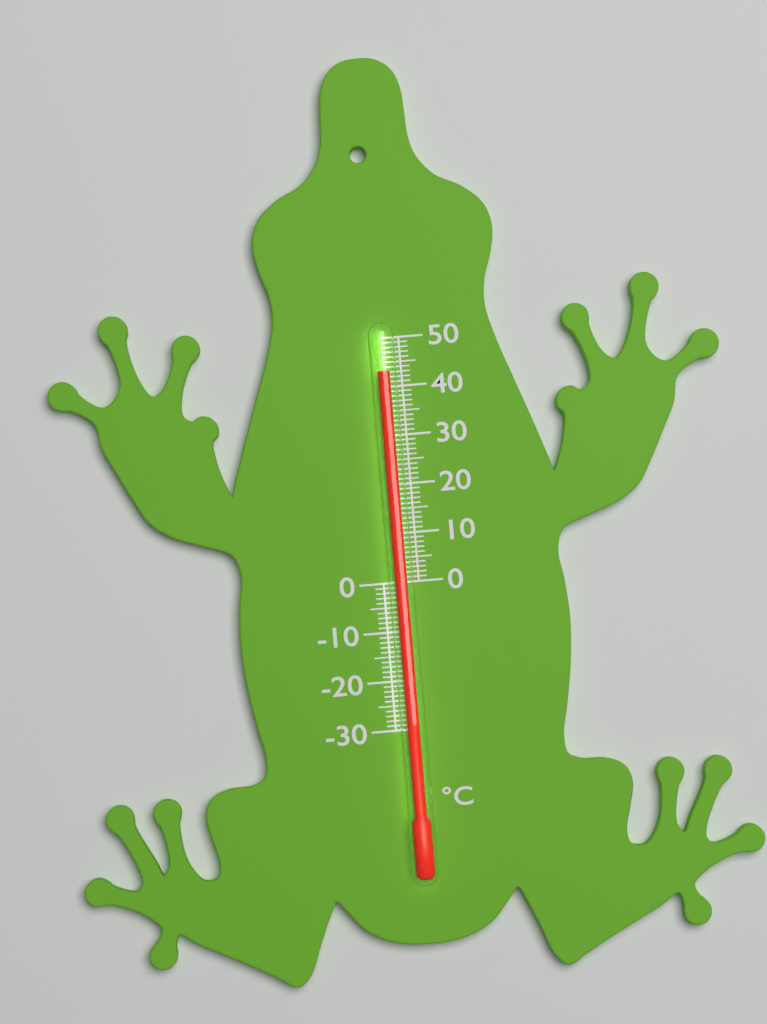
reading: 43 °C
